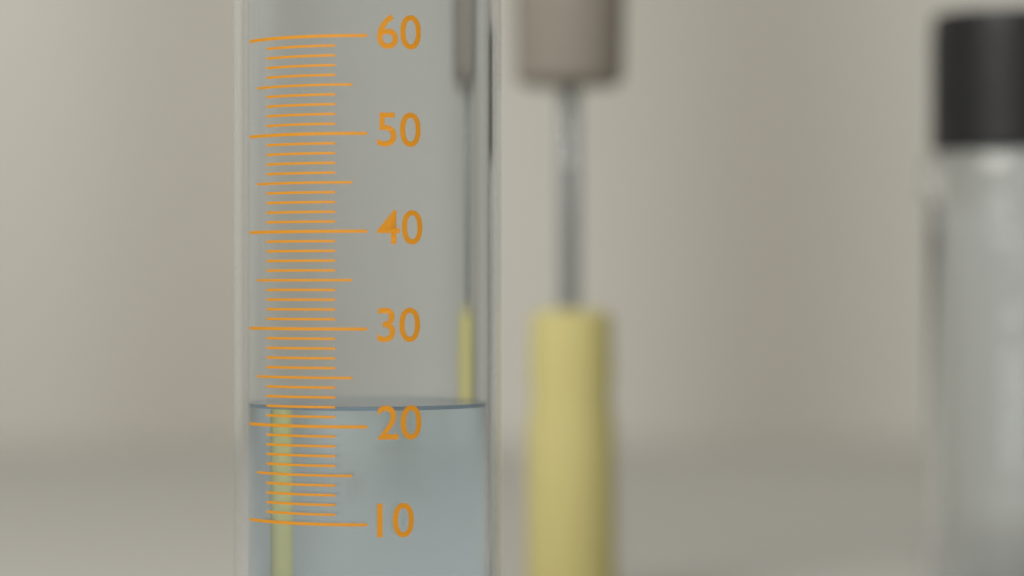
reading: 22 (no unit)
